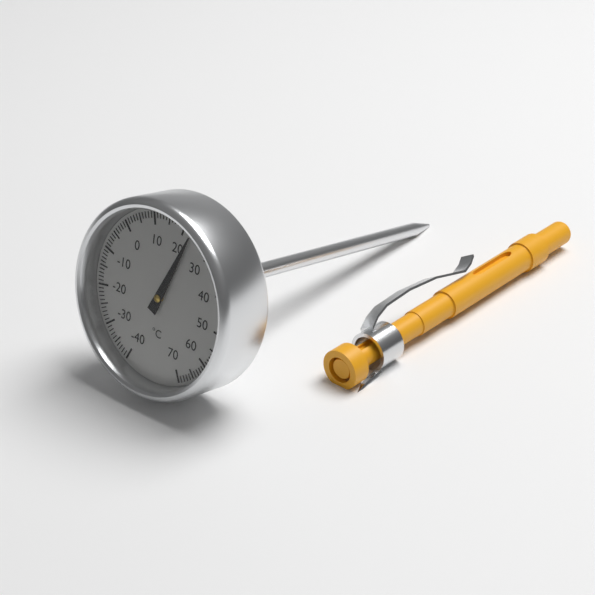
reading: 23 °C
